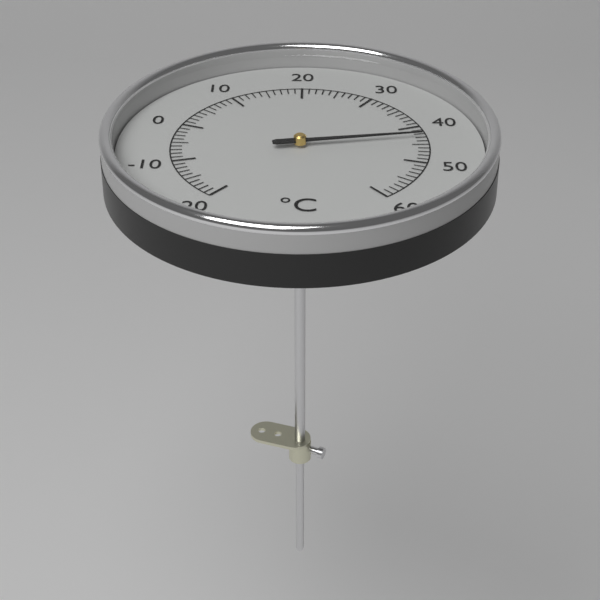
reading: 43 °C
